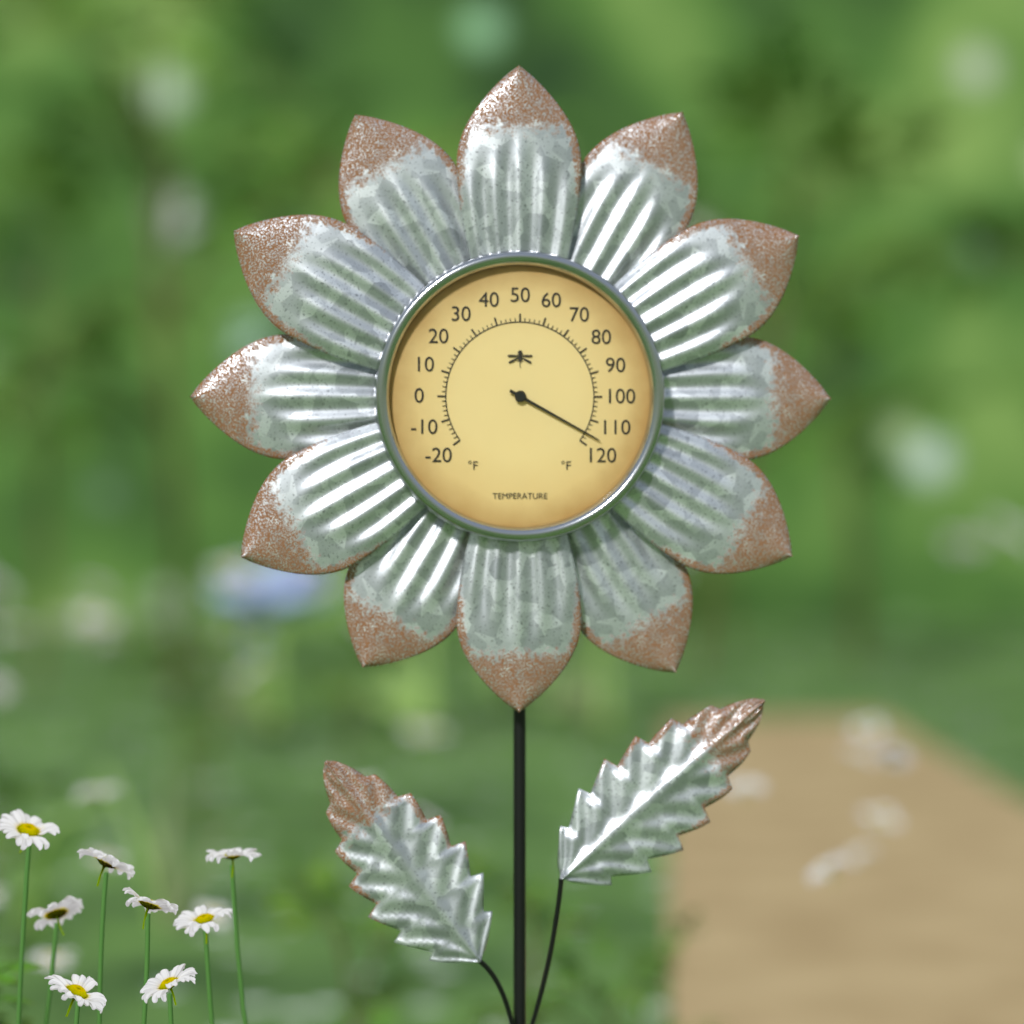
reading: 116 °F
